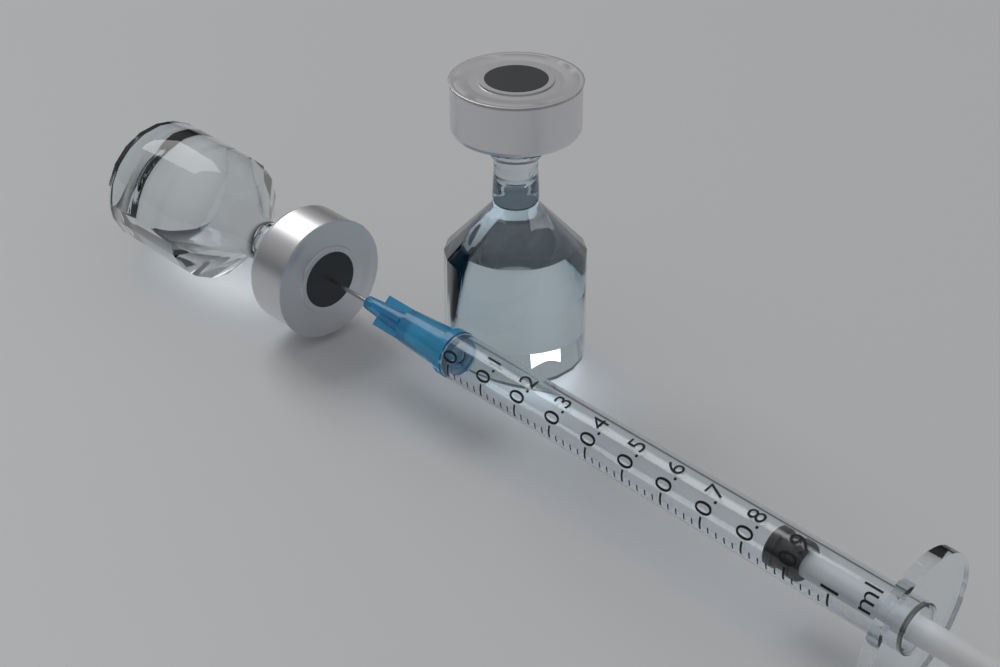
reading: 0.84 ml
